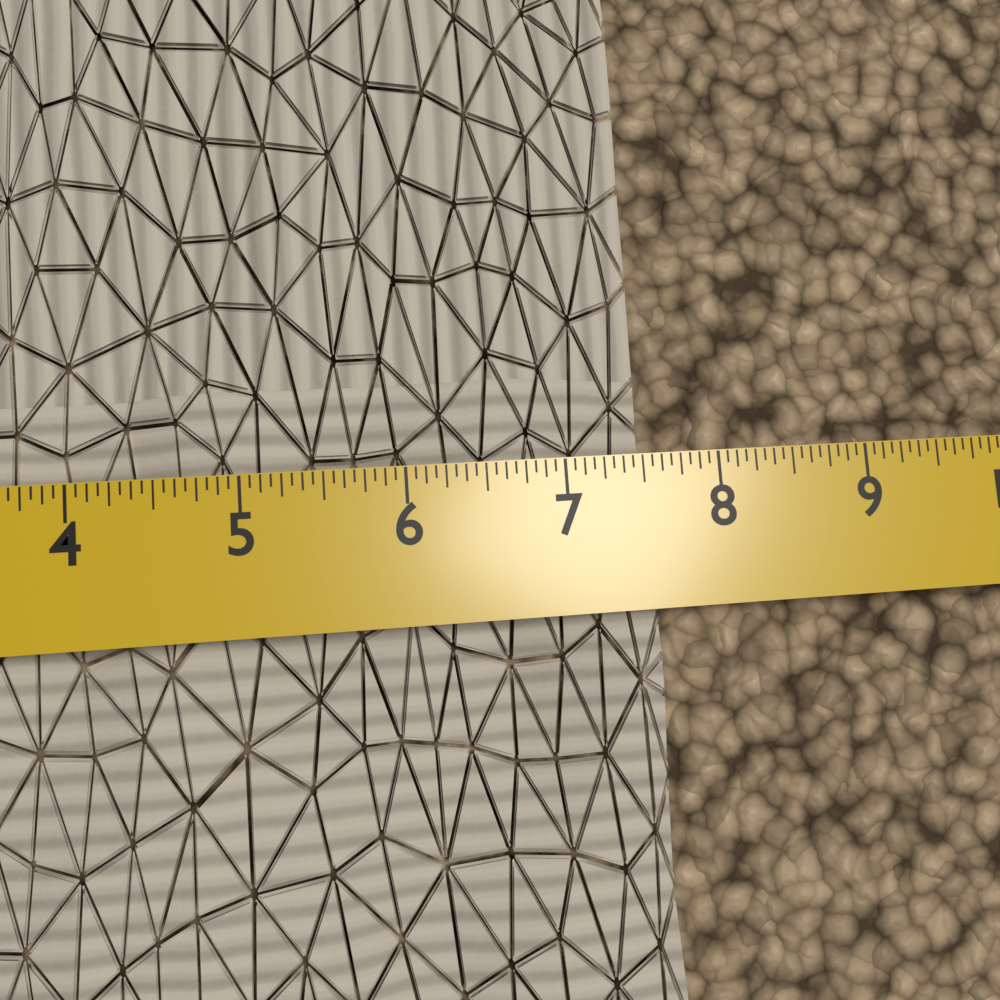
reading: 7.5625 in
